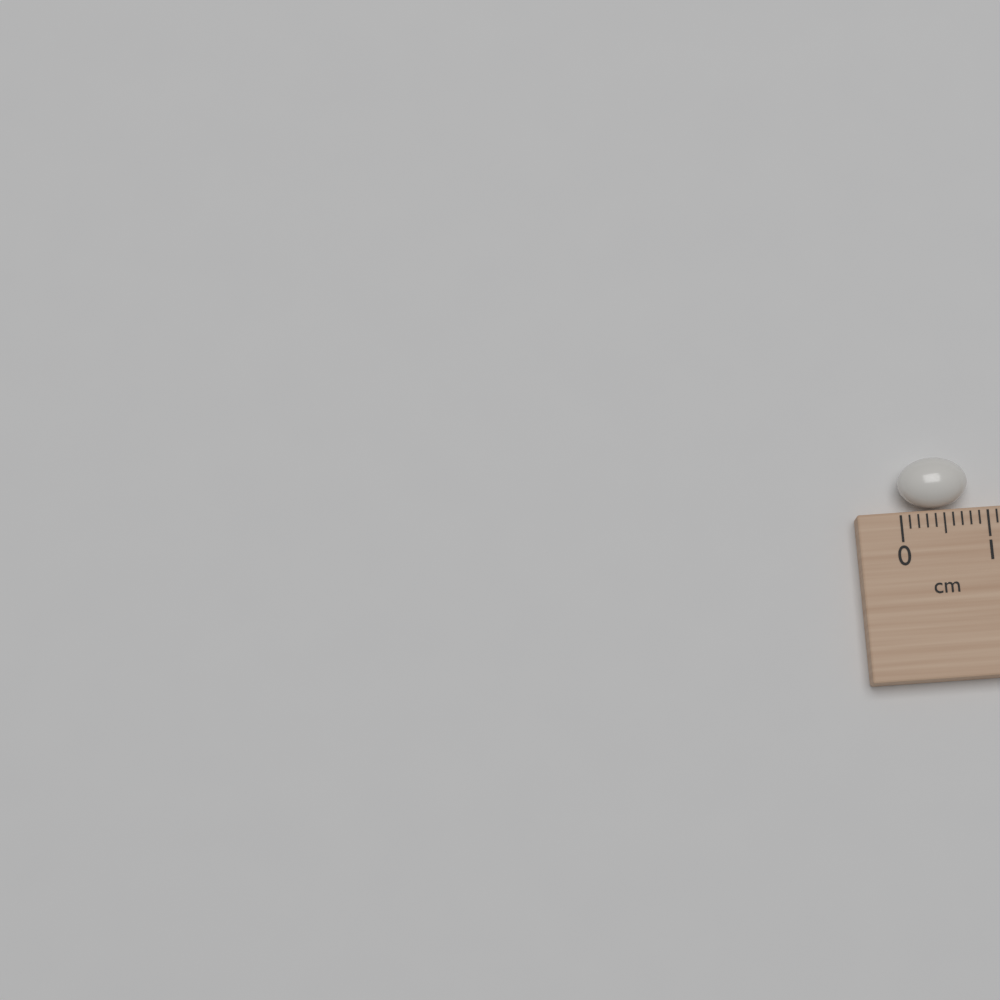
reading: 0.8 cm
